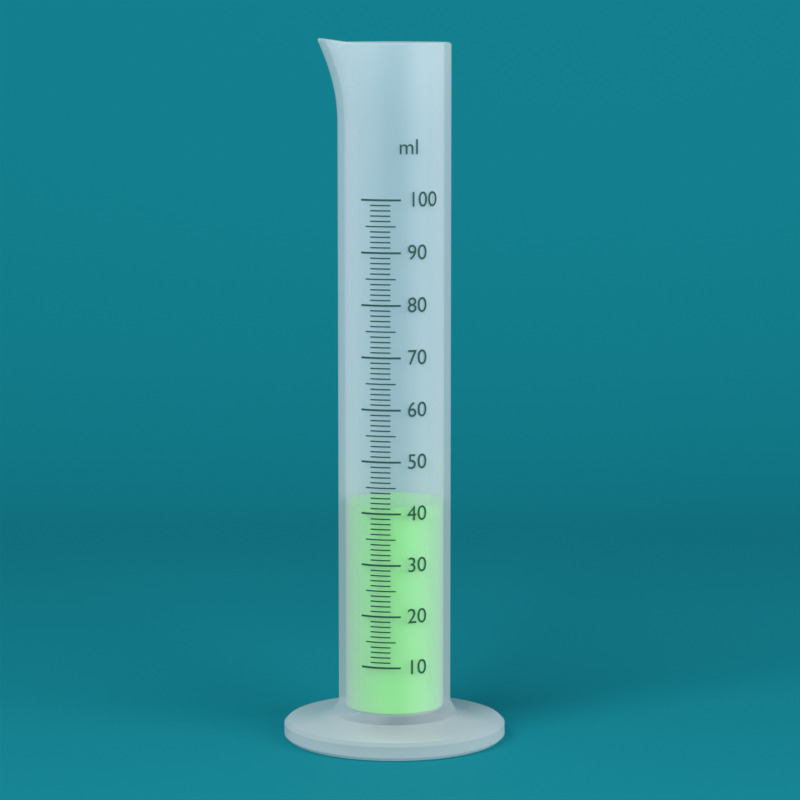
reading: 41 ml
